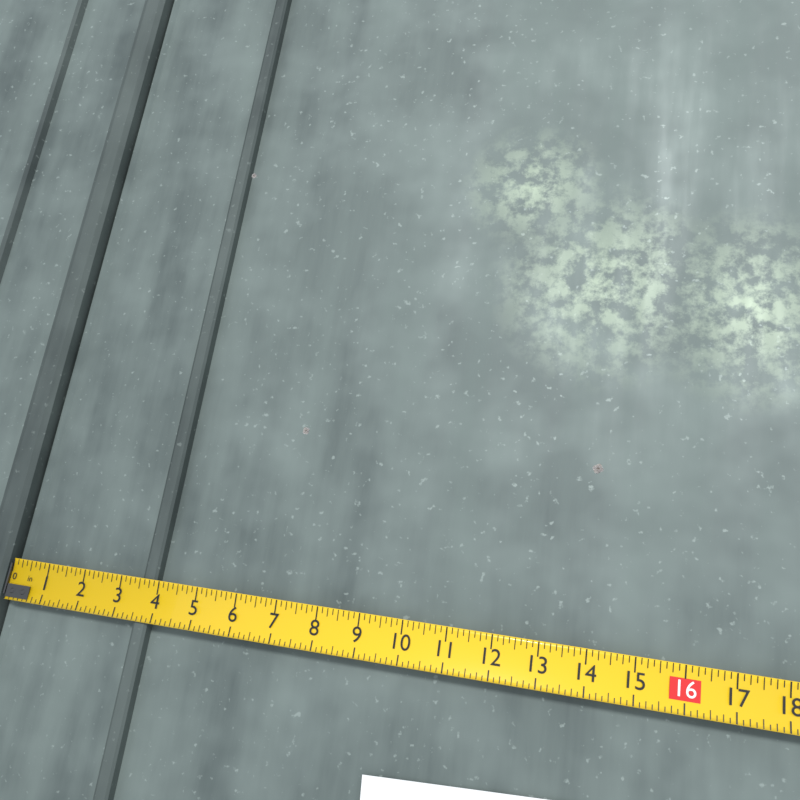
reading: 3.875 in
